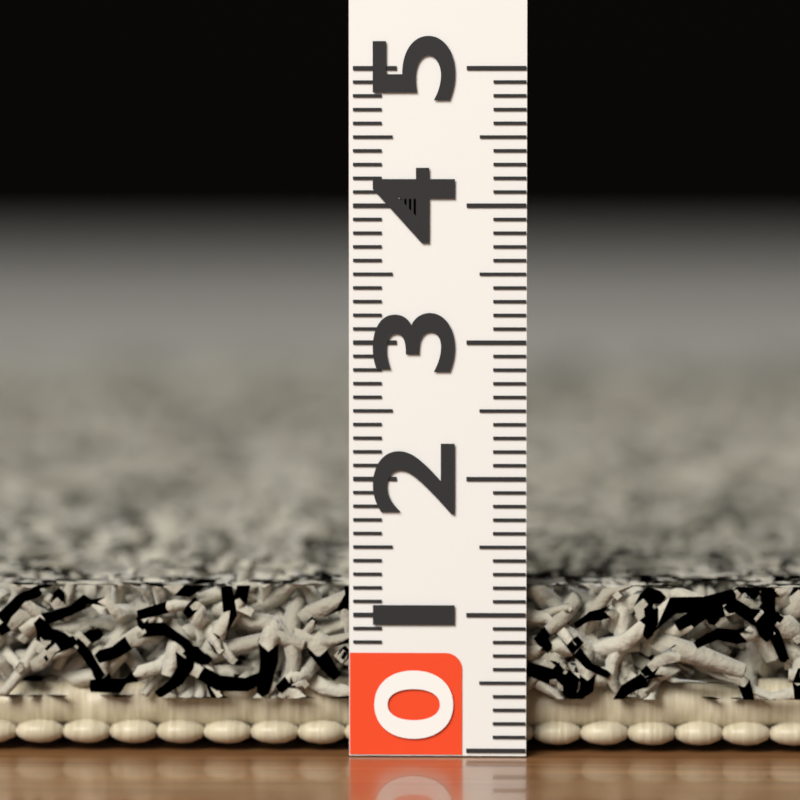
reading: 1.2 (no unit)
